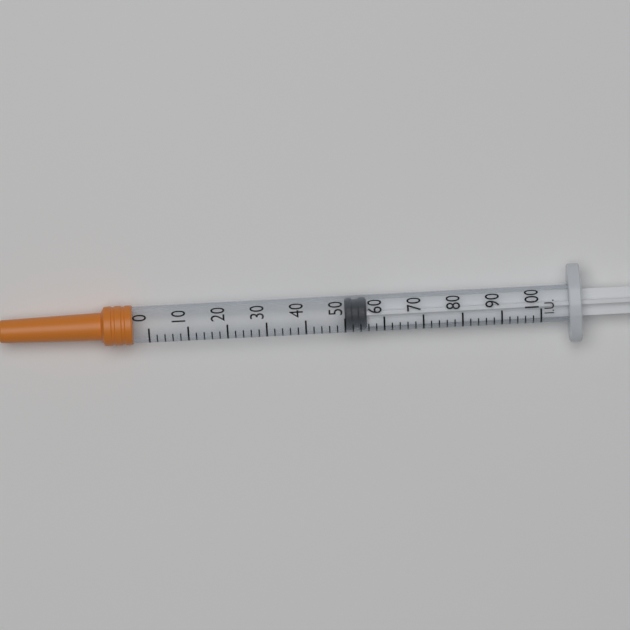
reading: 50 IU
